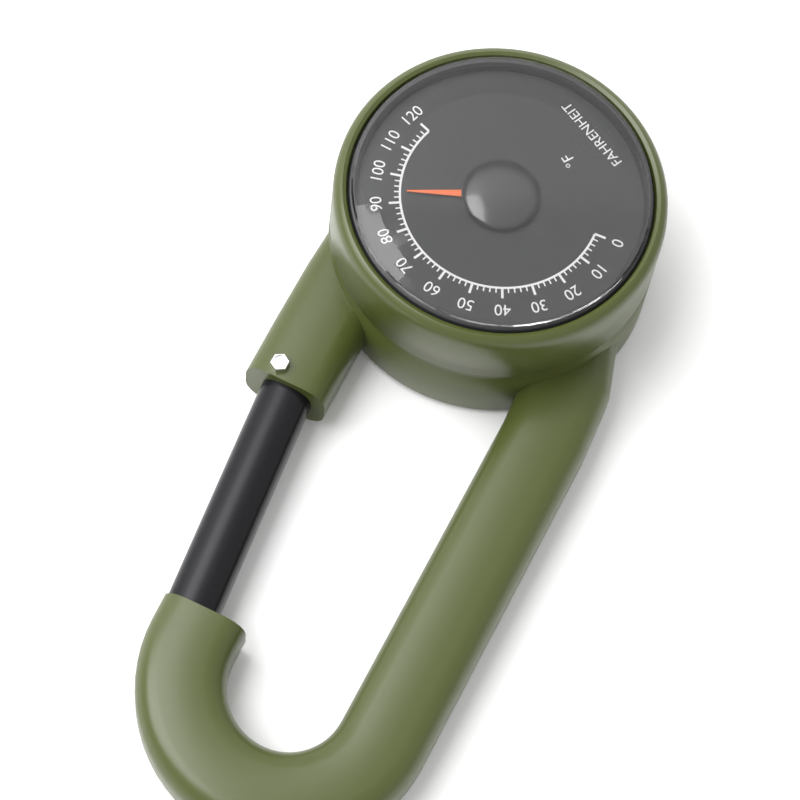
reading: 94 °F
